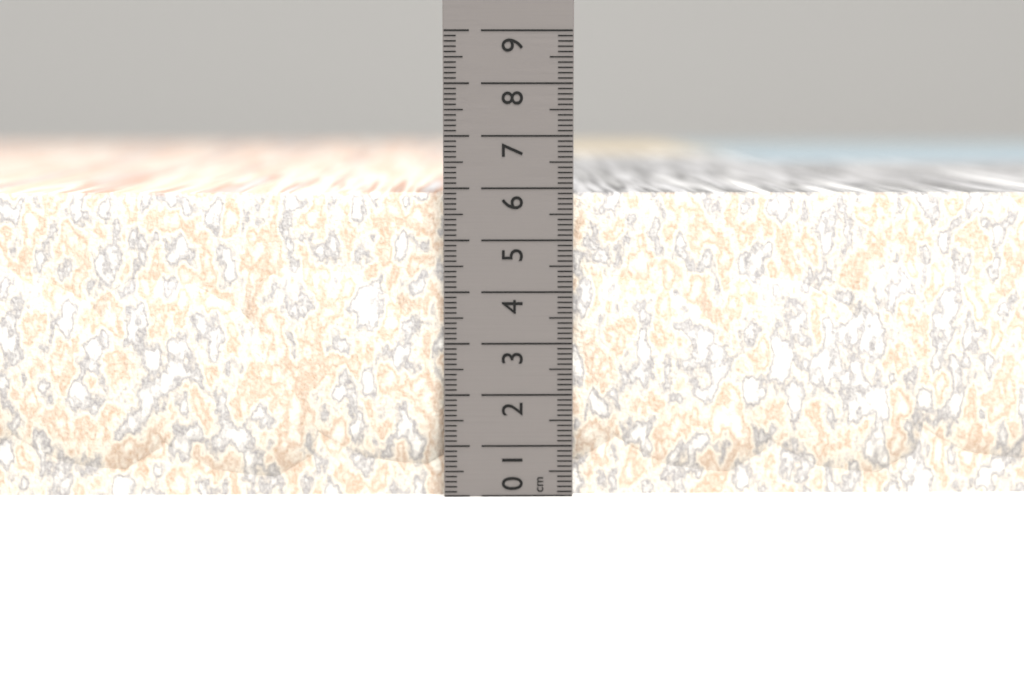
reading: 5.9 cm
